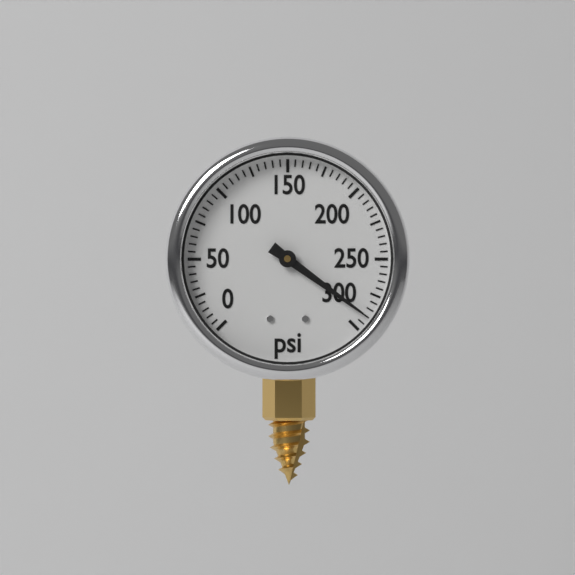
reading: 290 psi
